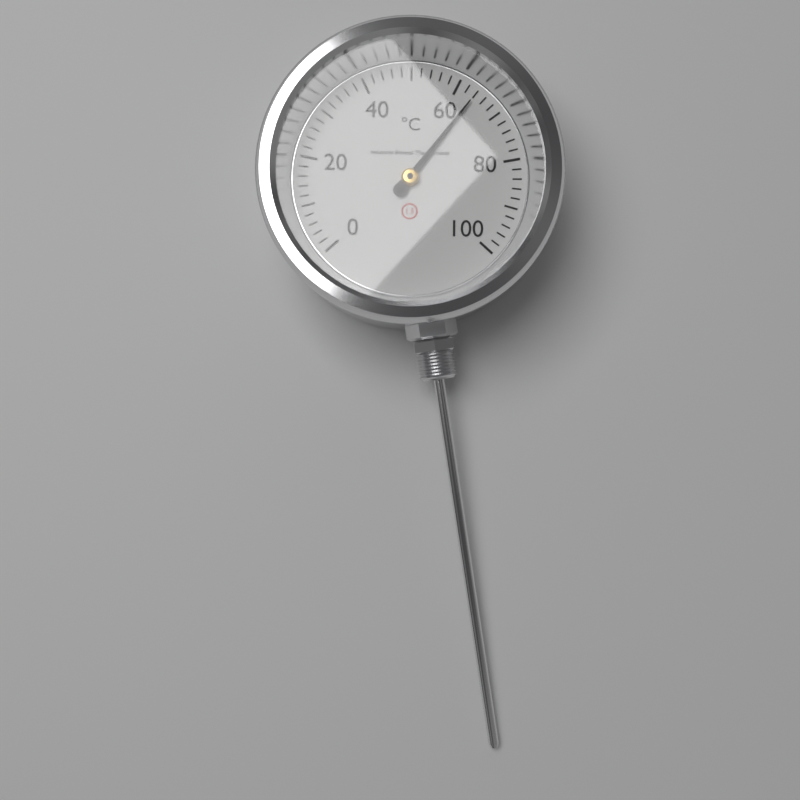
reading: 64 °C
